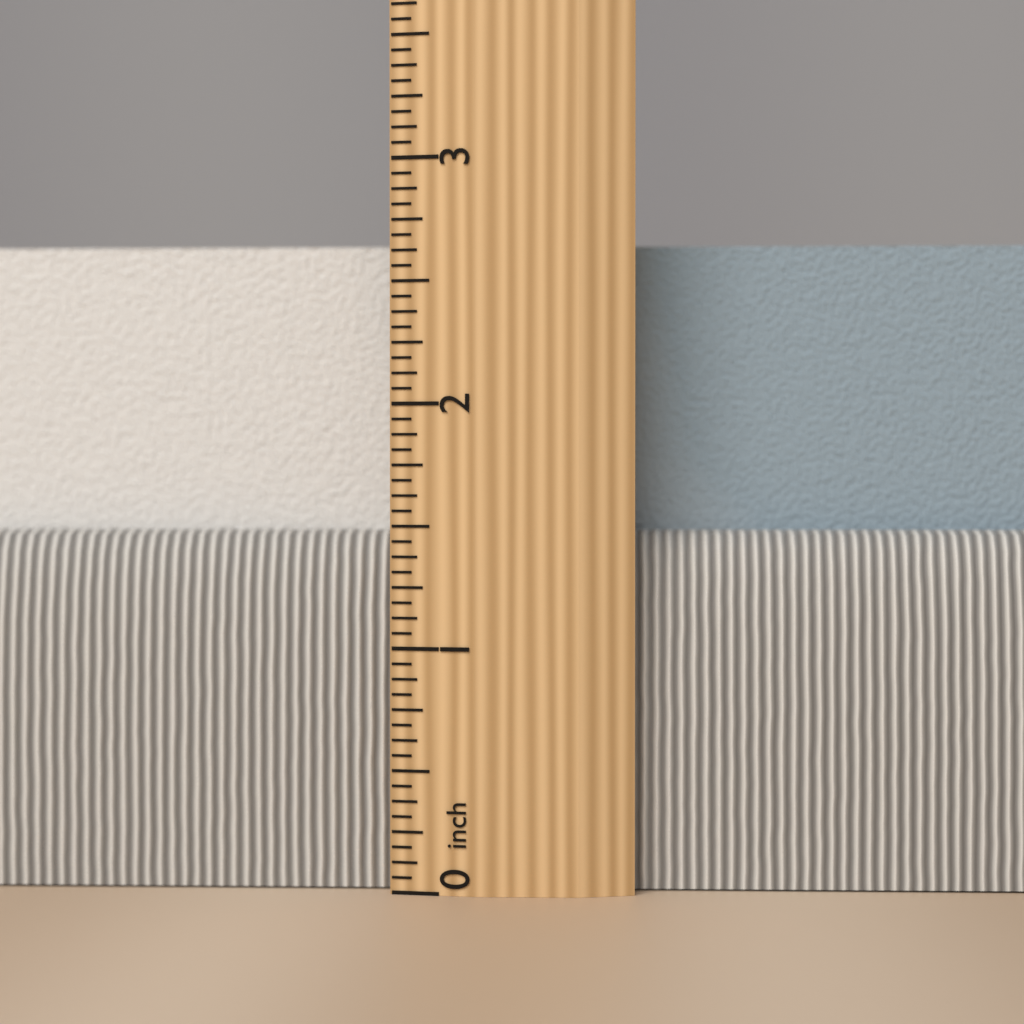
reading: 2.6875 inch
